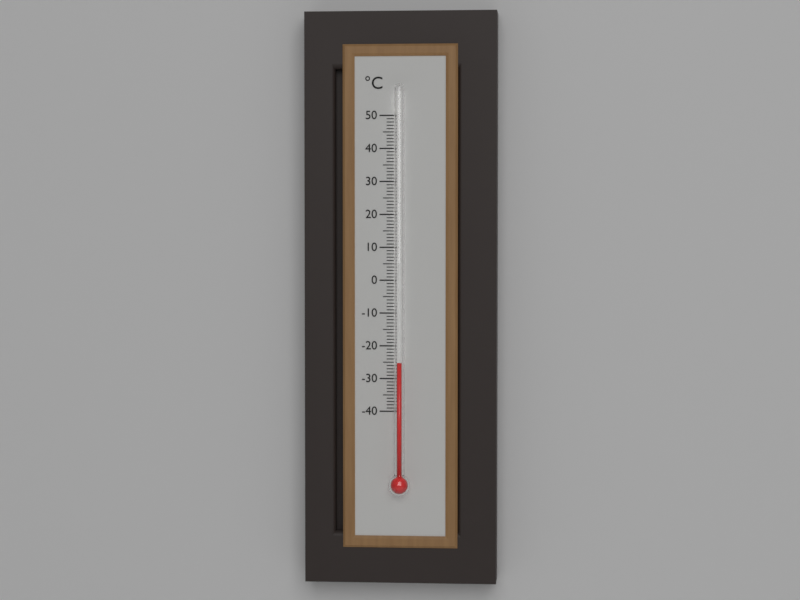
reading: -25 °C
